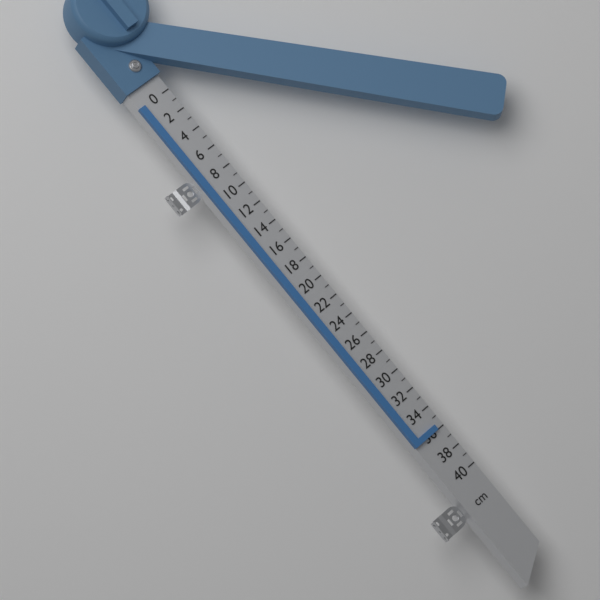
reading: 36 cm
